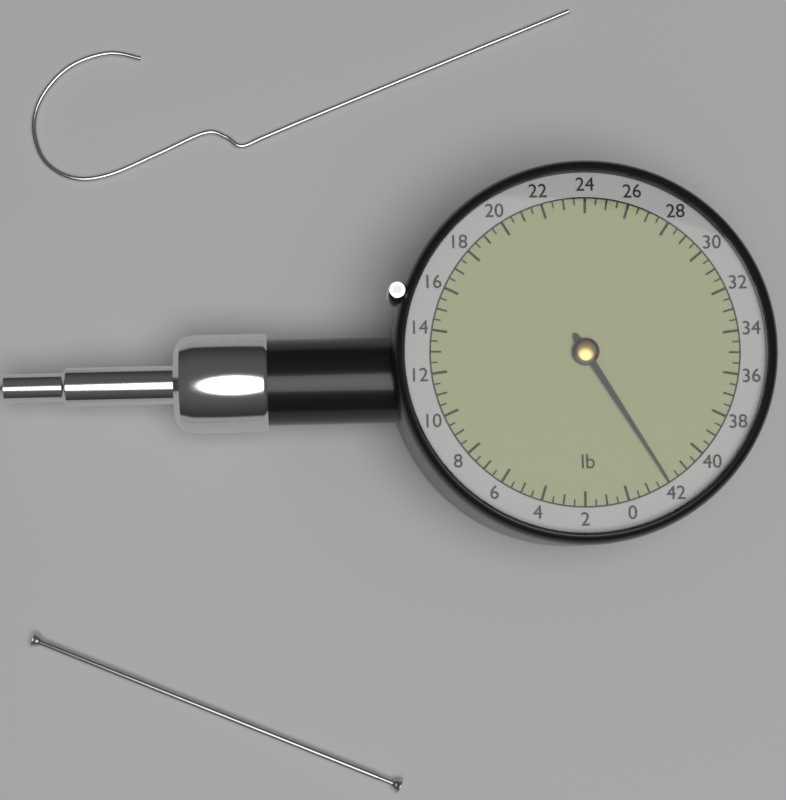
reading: 42.0 lb
